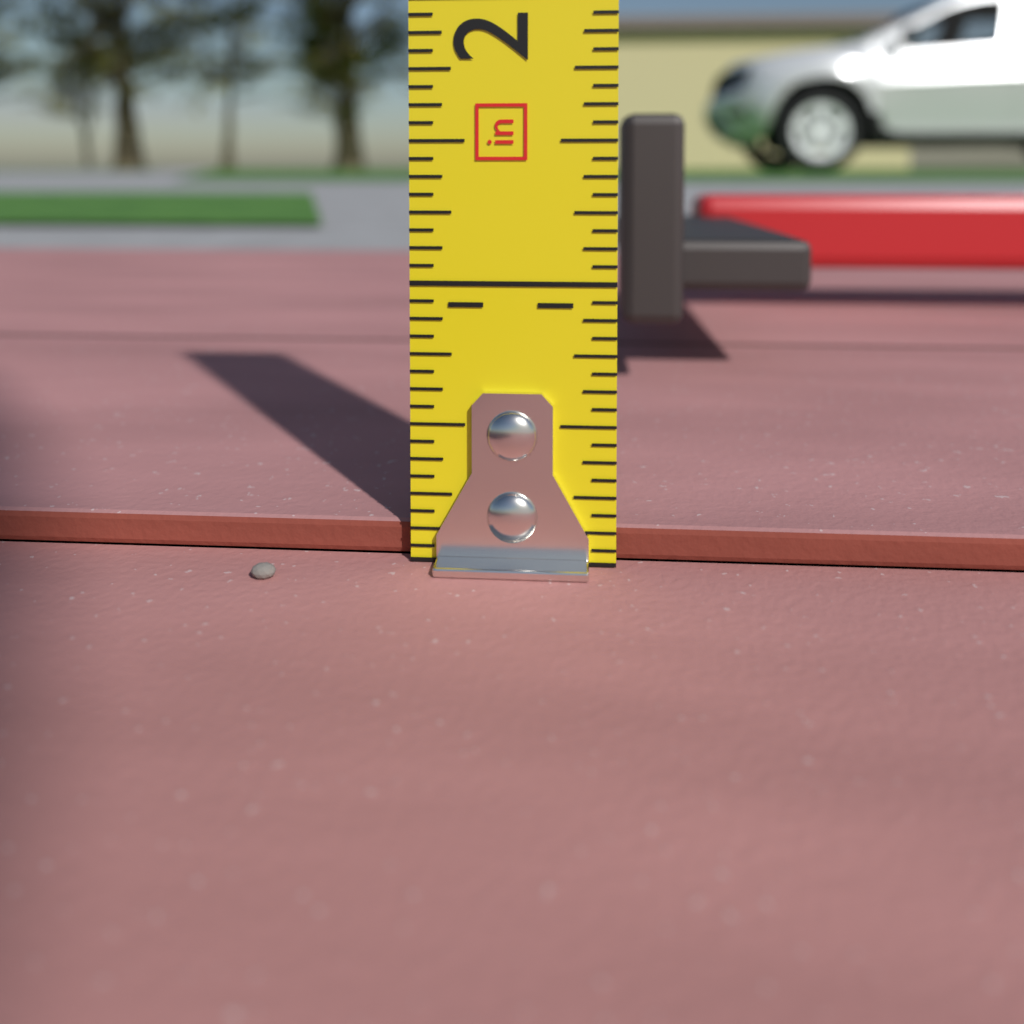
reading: 0.1250 in
